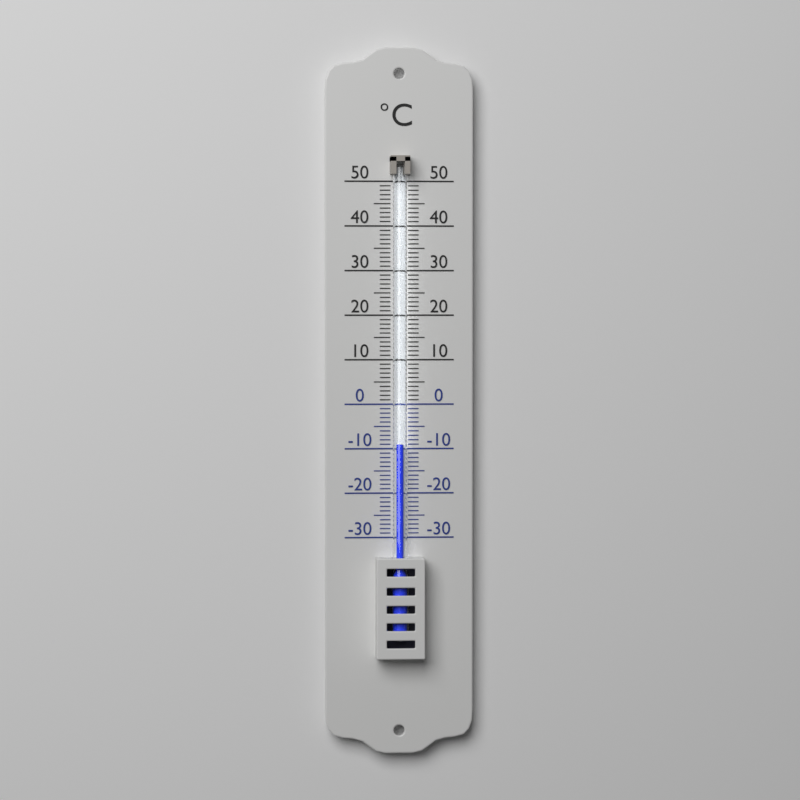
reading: -9 °C
